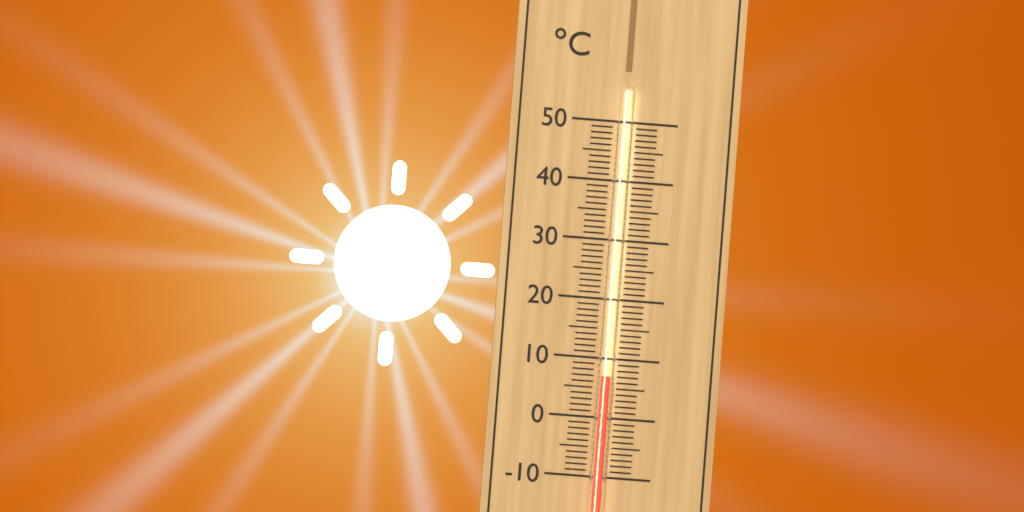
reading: 7 °C
